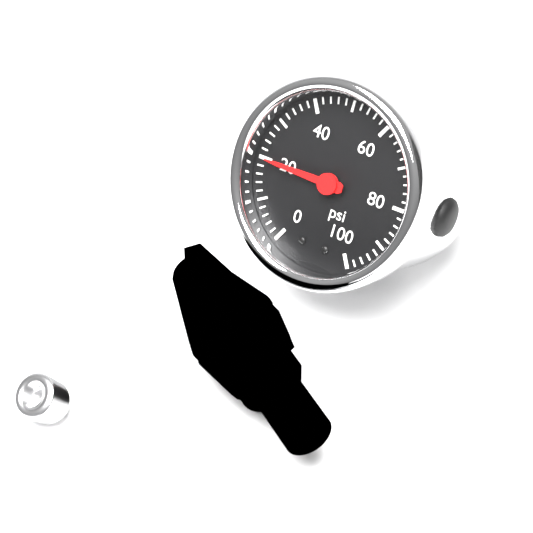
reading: 20 psi
